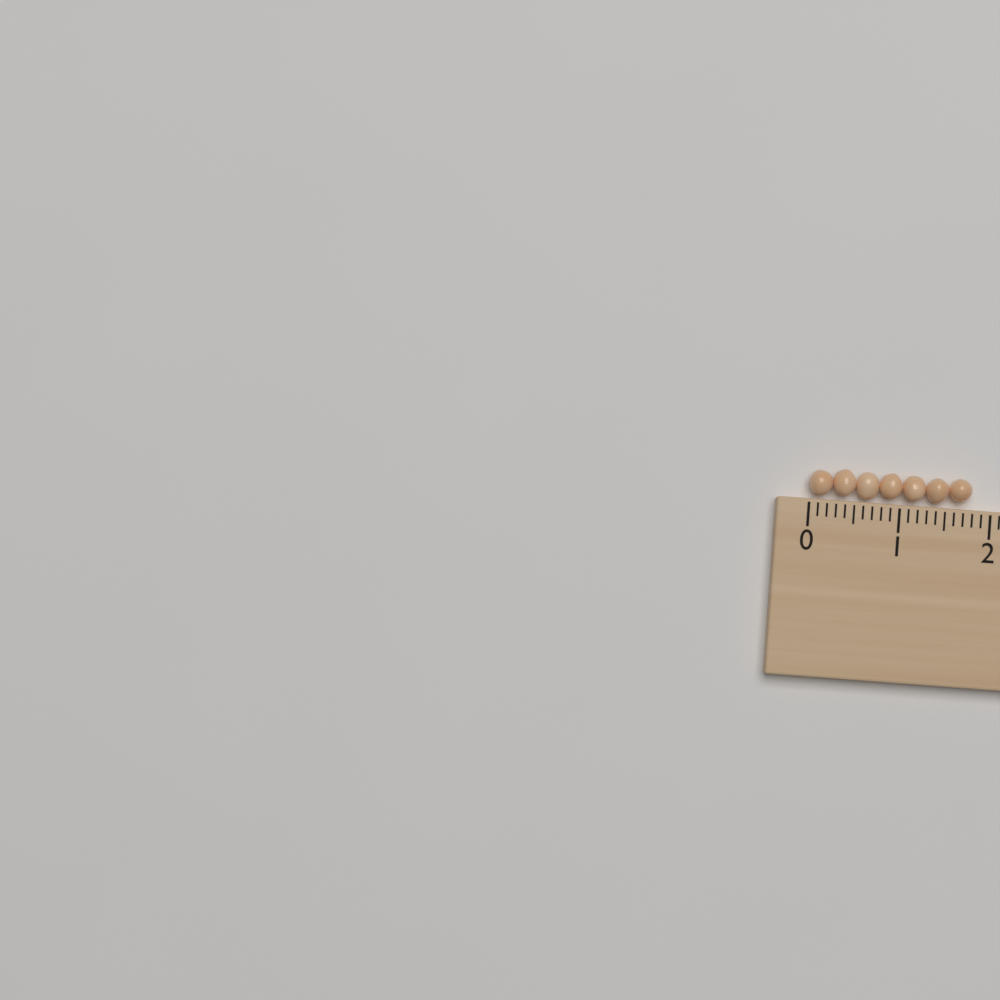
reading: 1.8 (no unit)
